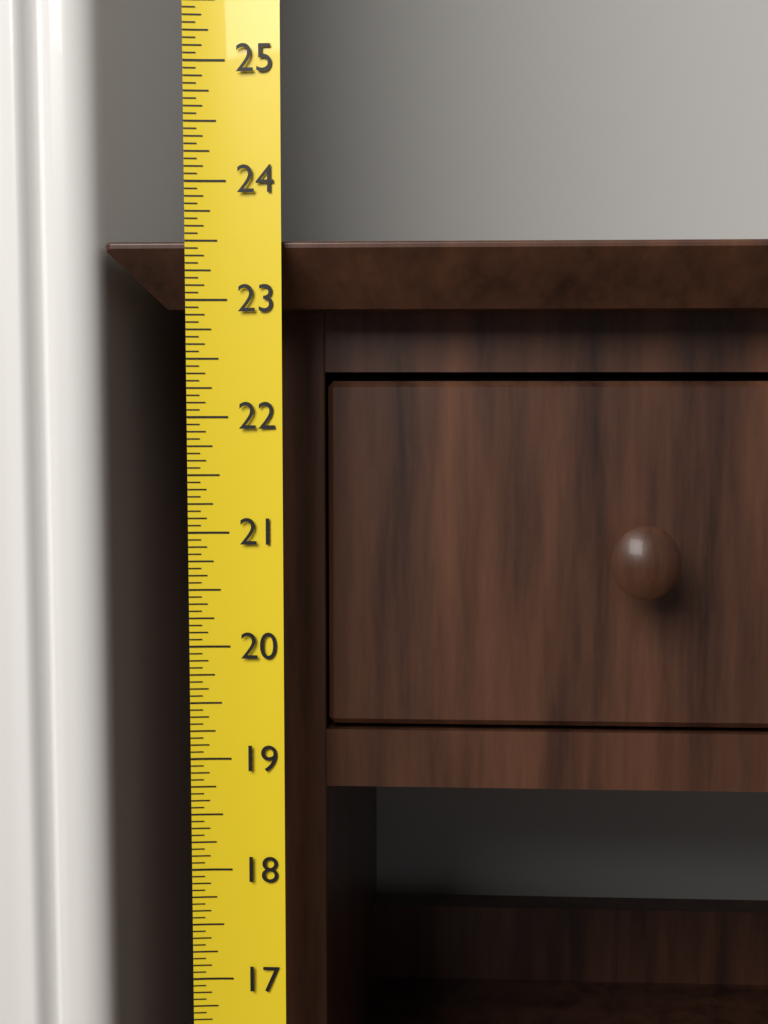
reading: 23.5000 (no unit)
